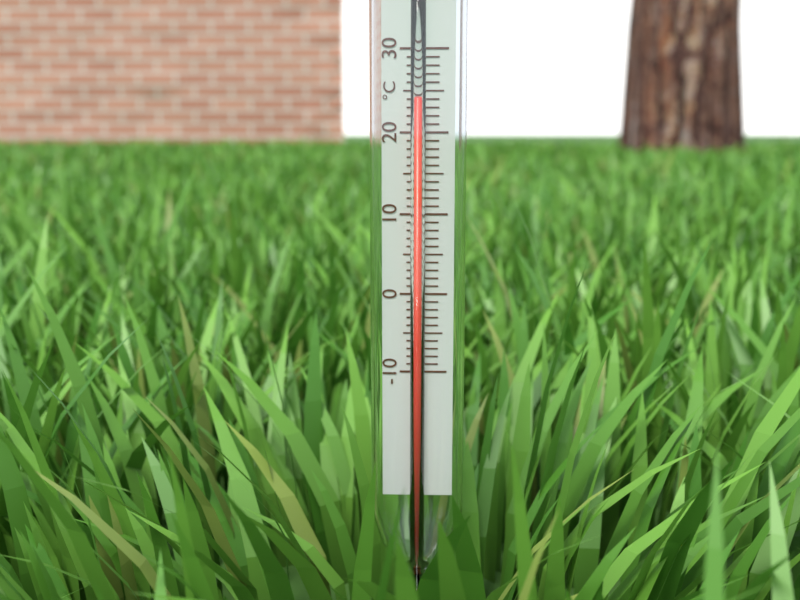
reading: 24 °C
